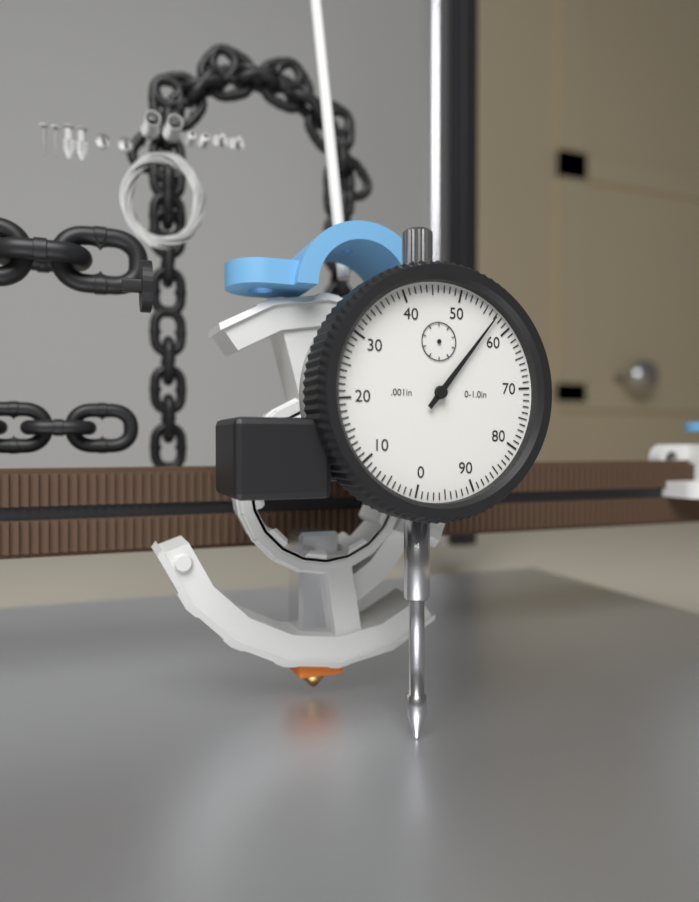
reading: 0.057 in
